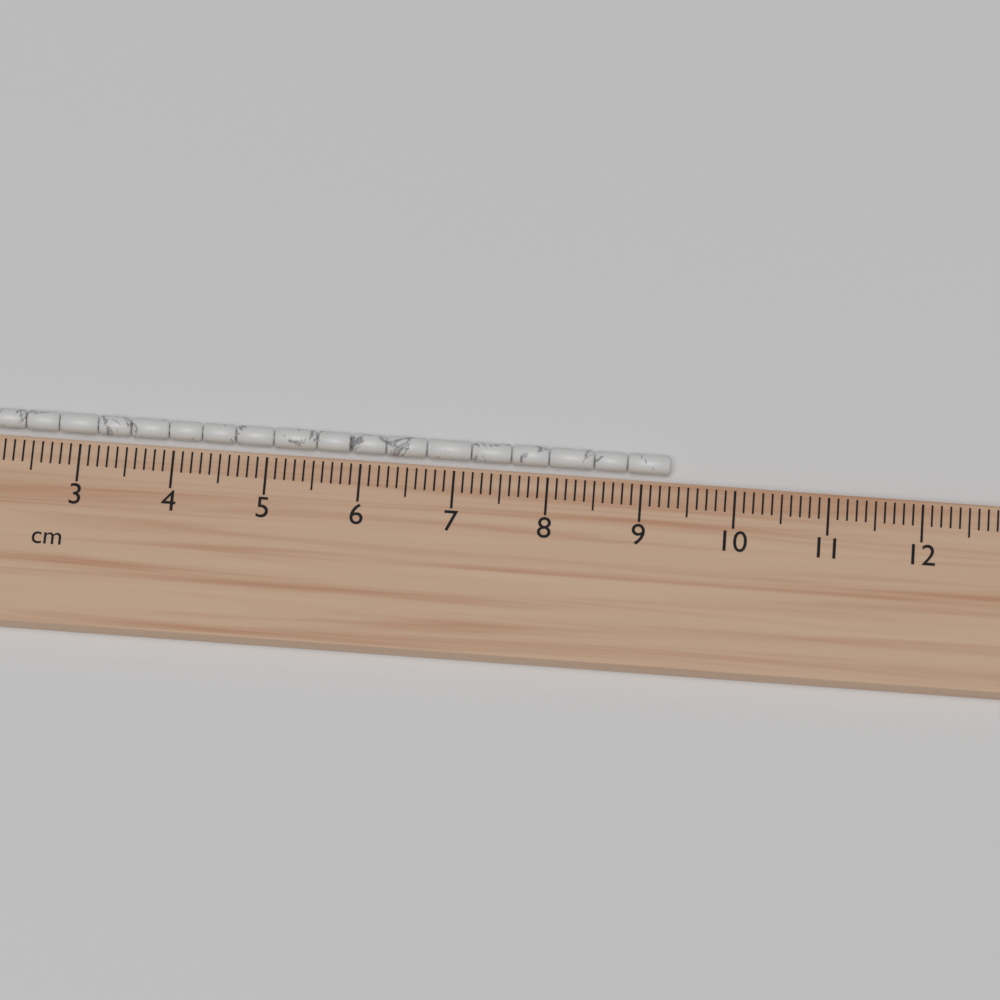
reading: 9.3 cm
